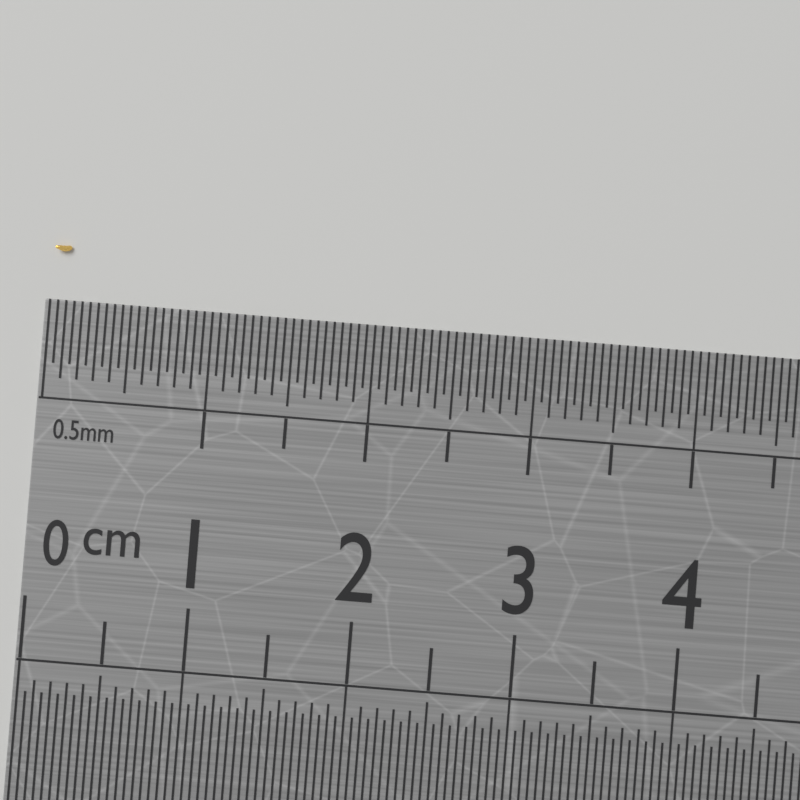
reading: 0.10 cm
